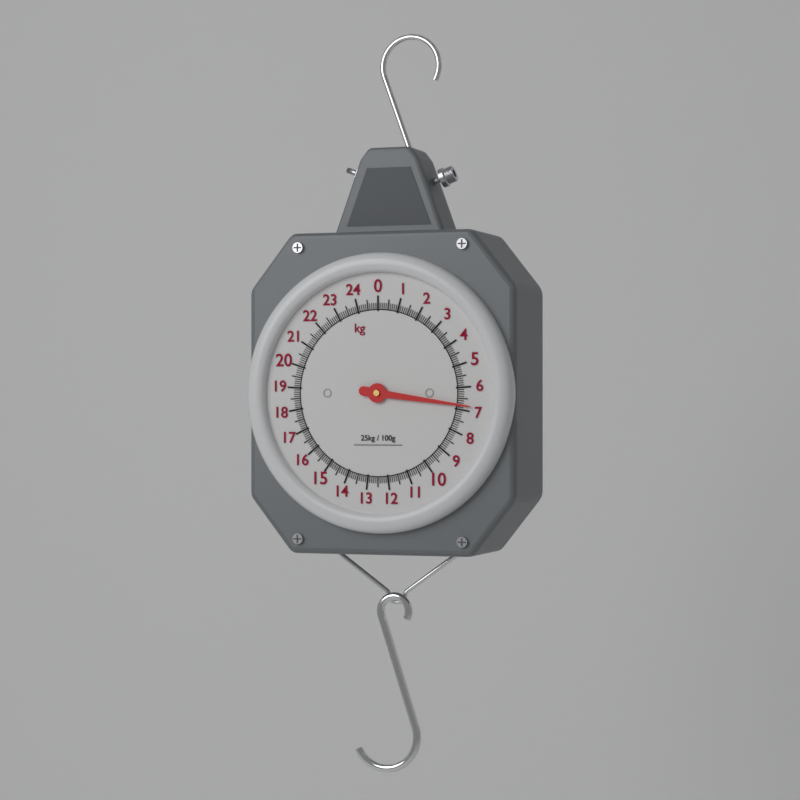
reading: 6.8 kg
